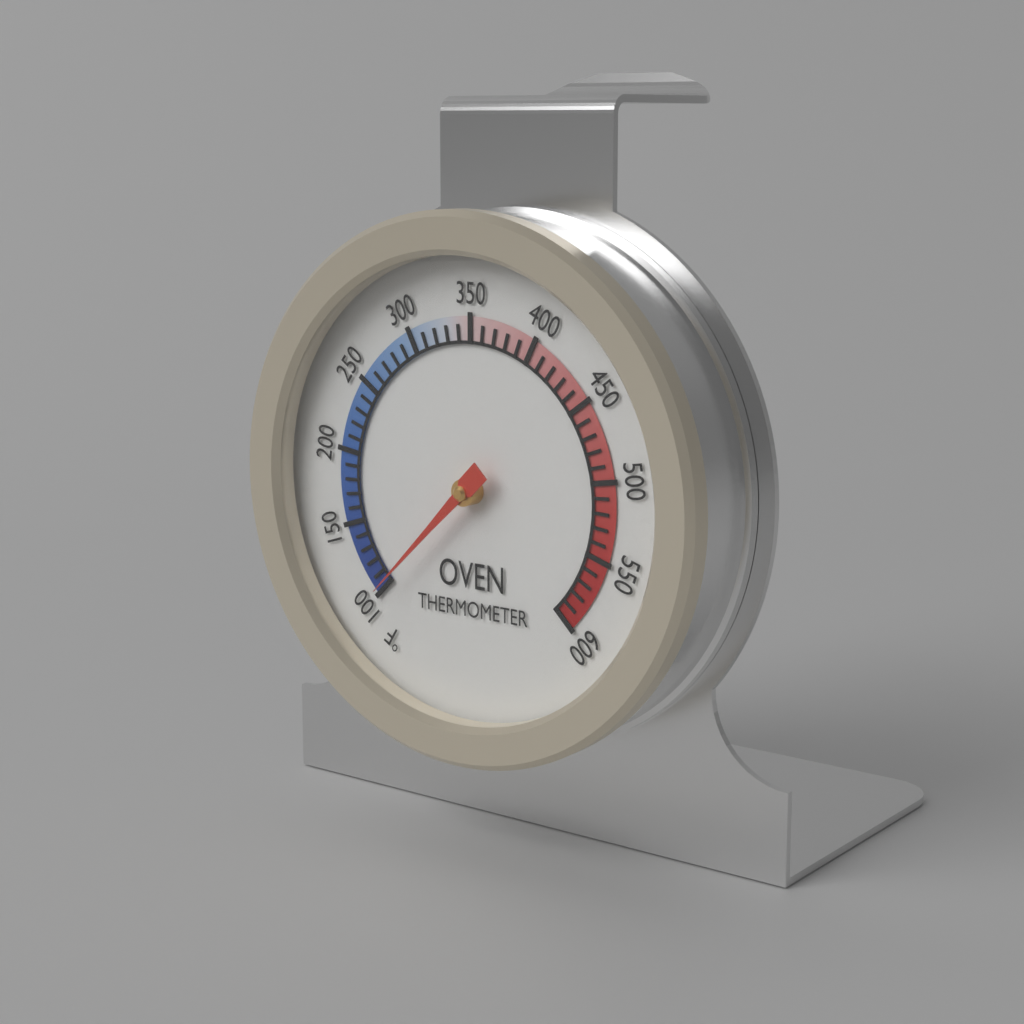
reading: 100 °F
